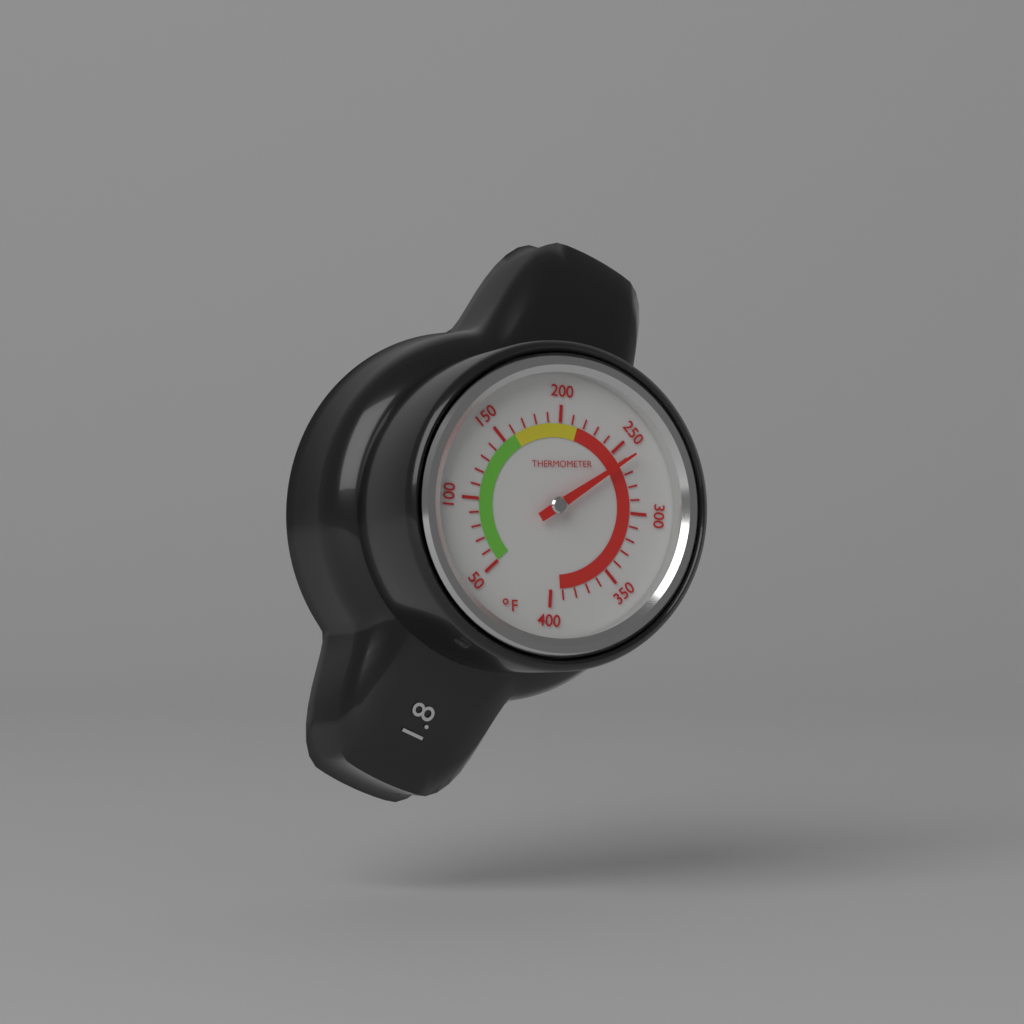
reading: 260 °F
